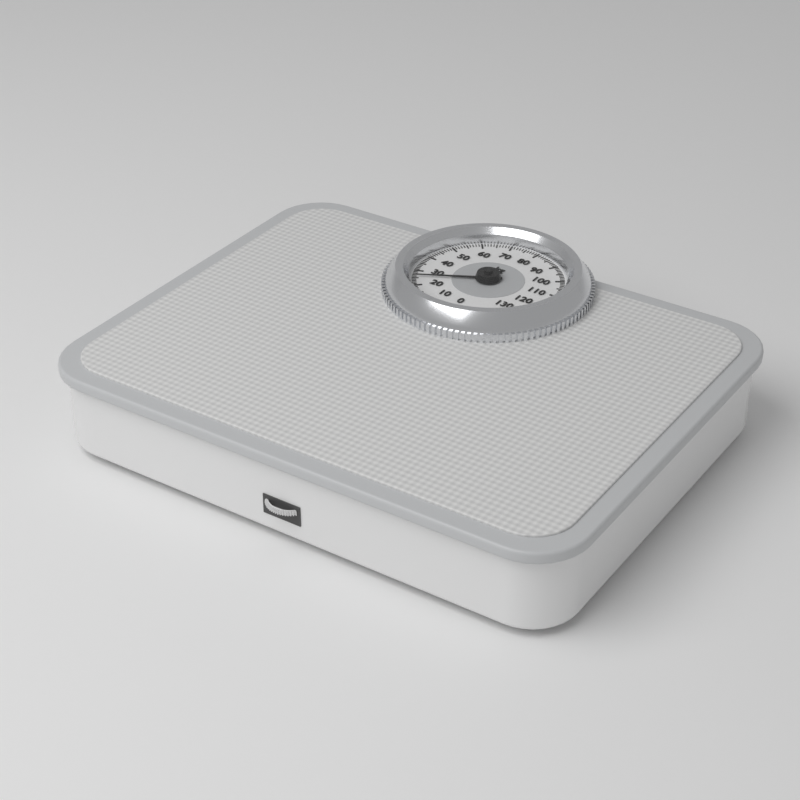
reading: 26 kg
